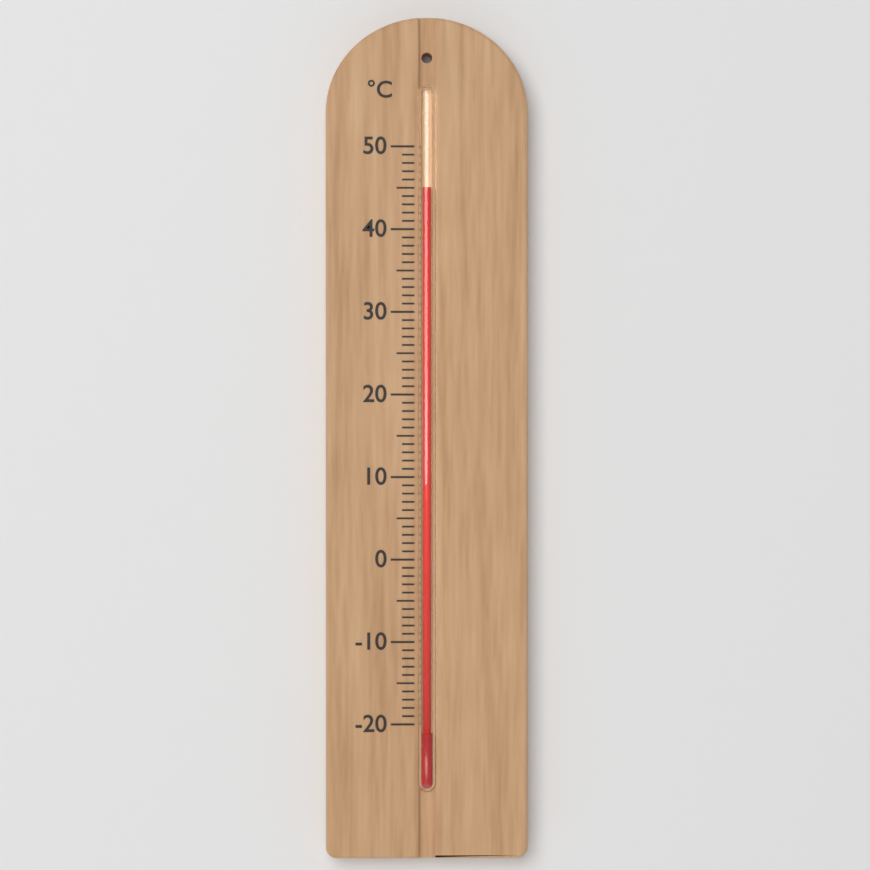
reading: 45 °C
